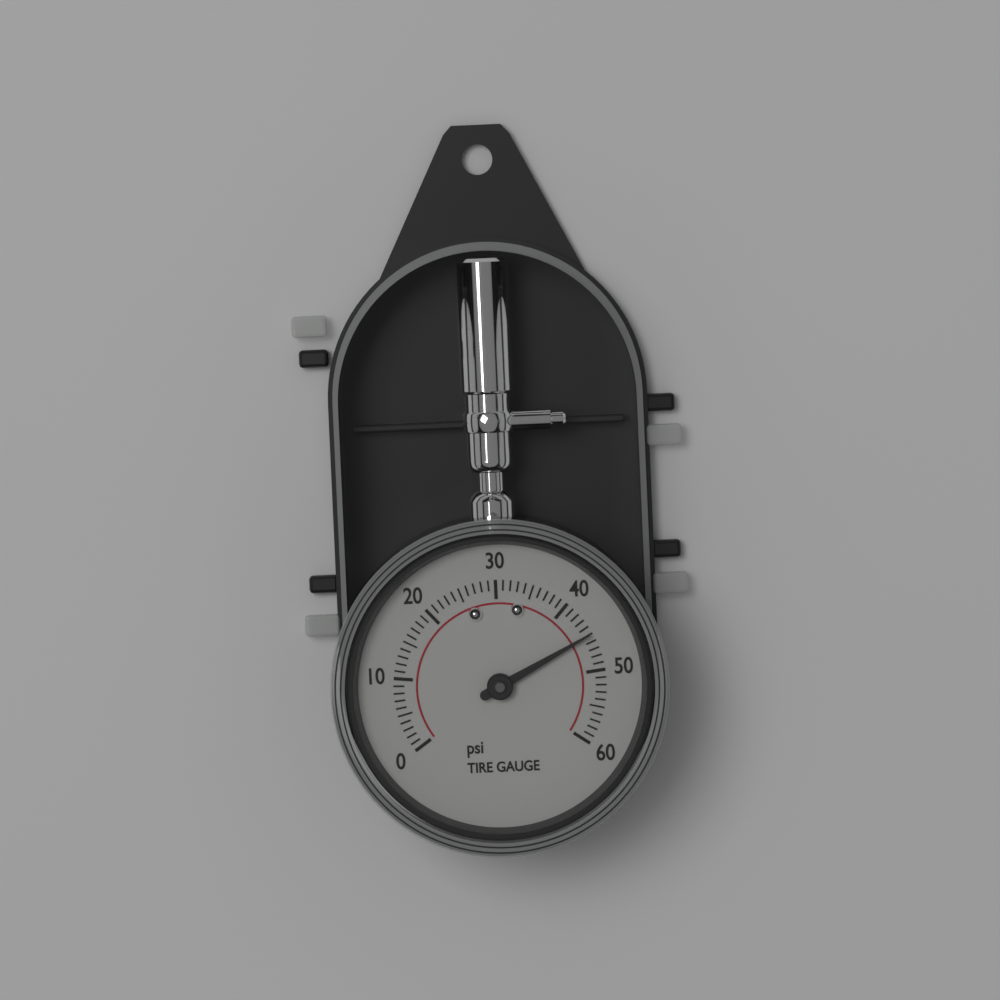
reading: 45 psi
